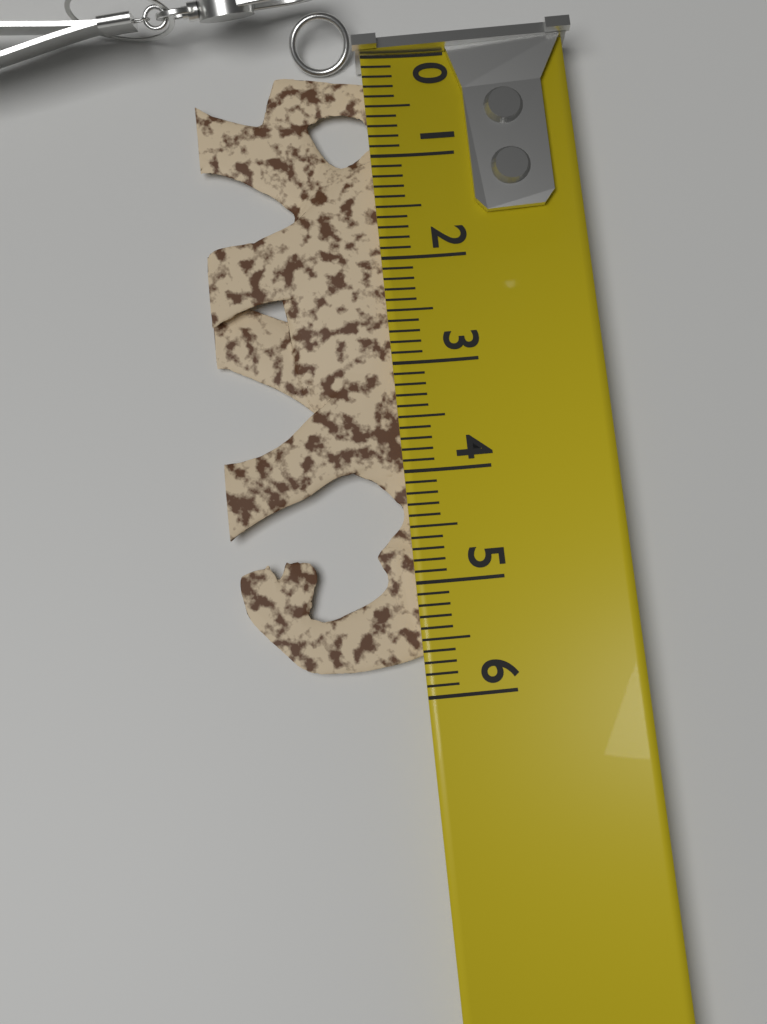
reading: 5.7 (no unit)
